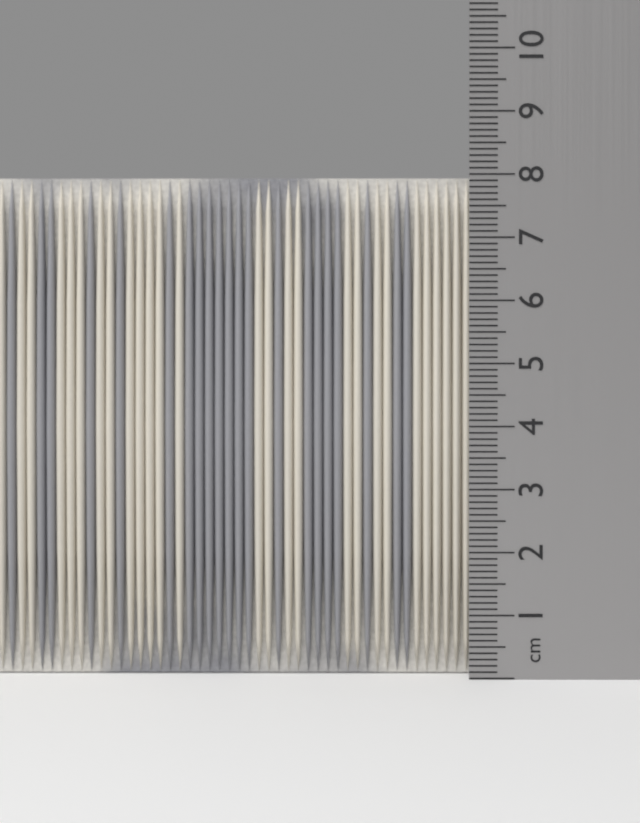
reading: 8.0 cm
